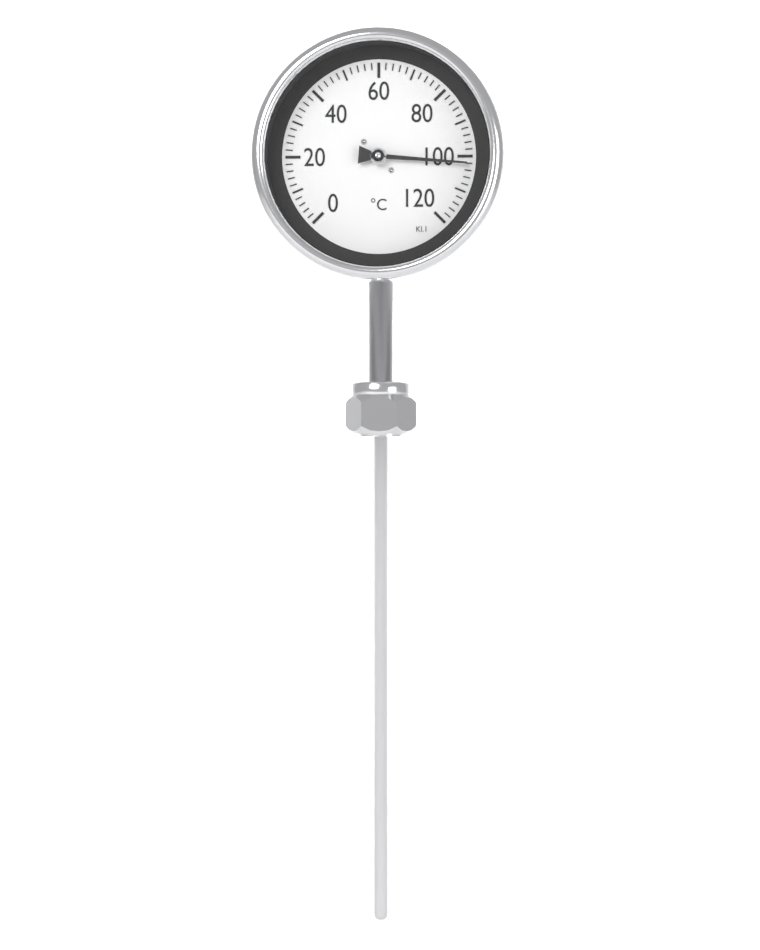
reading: 102 °C
